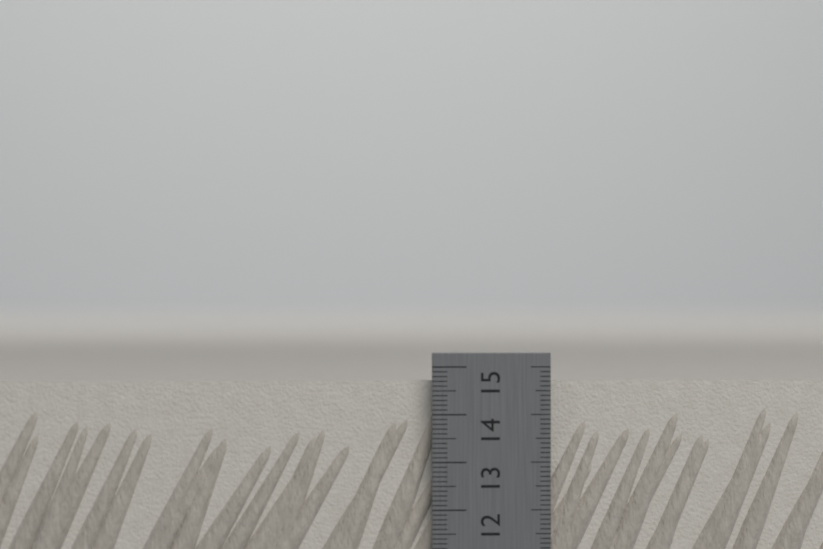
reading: 14.7 cm
